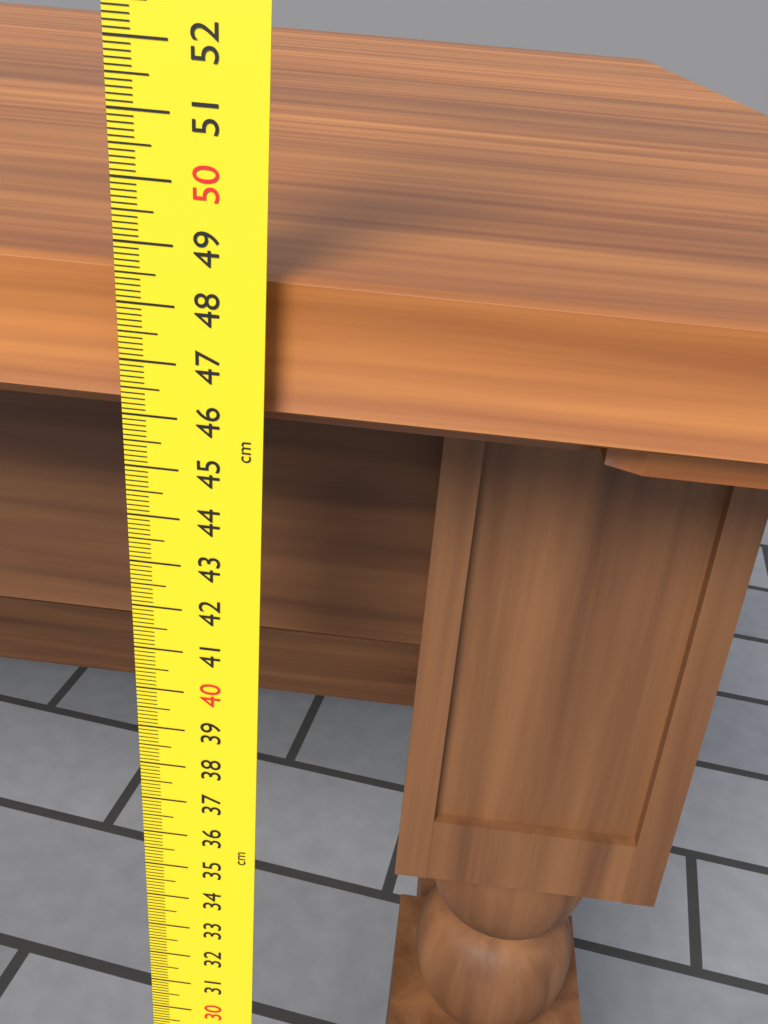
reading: 48.5 cm
